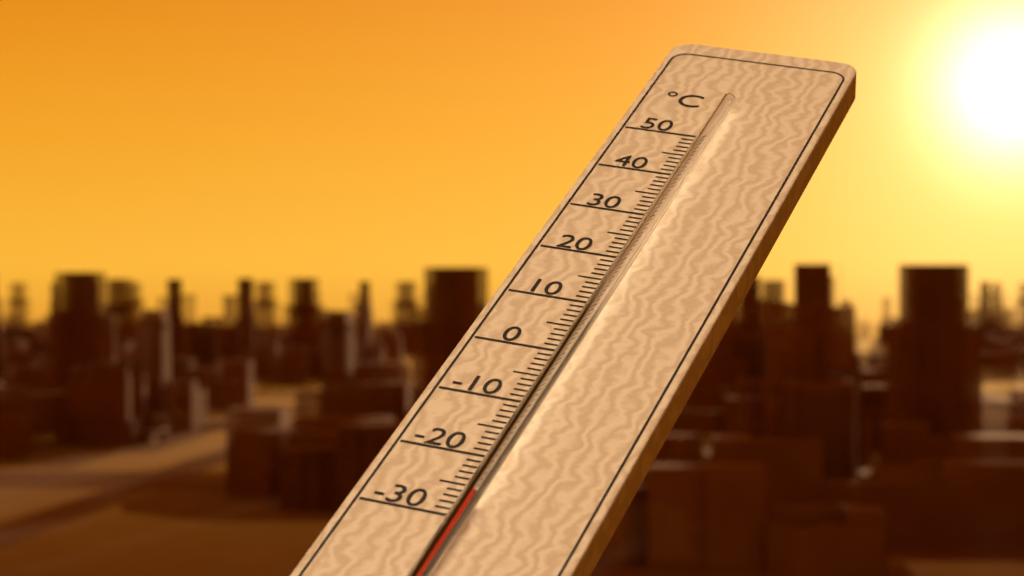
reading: -28 °C
